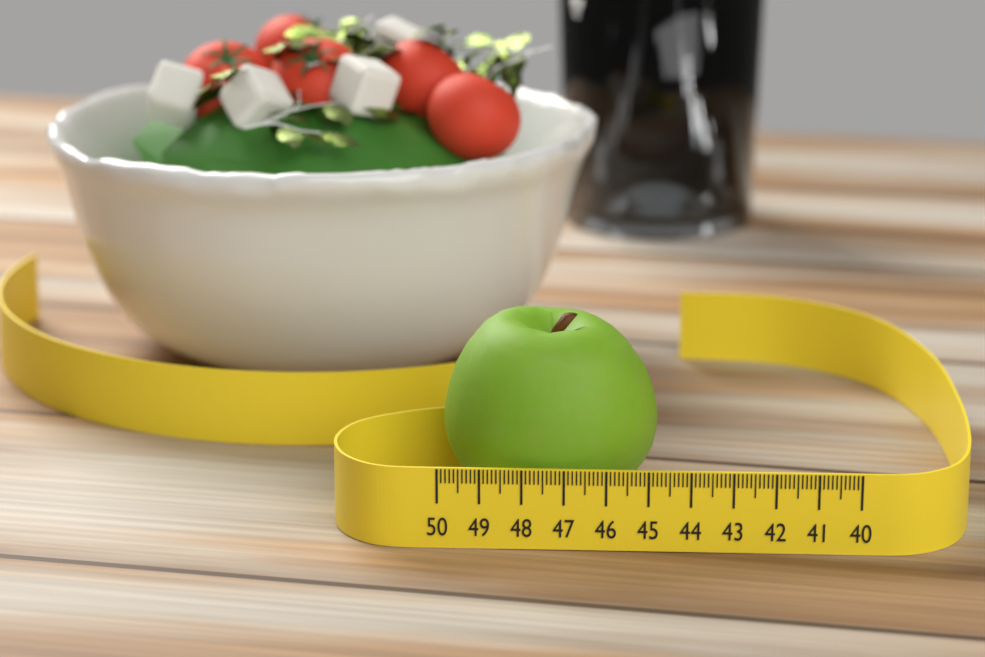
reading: 44.8 (no unit)
